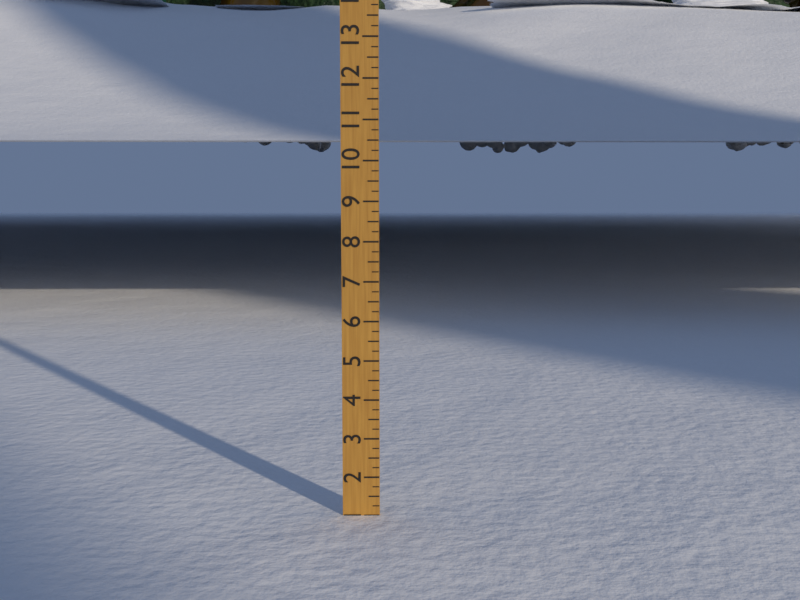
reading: 1.00 (no unit)
